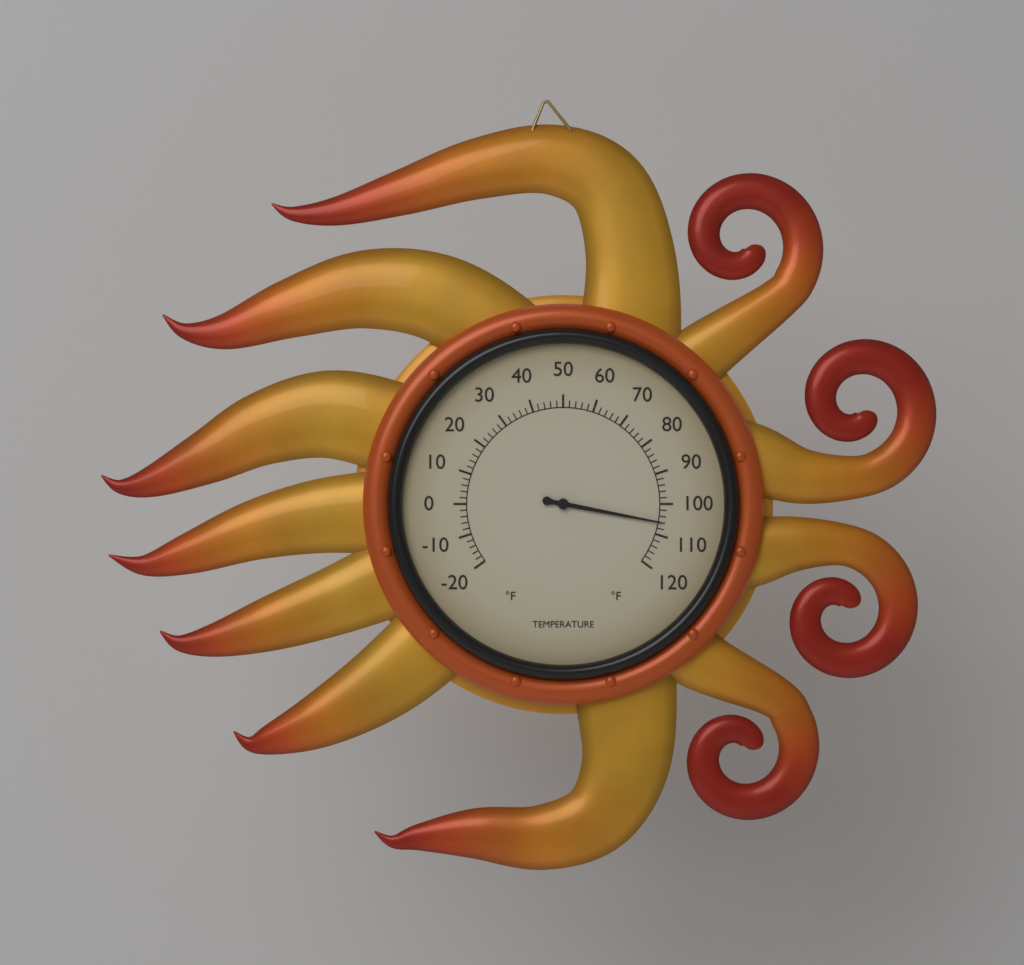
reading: 106 °F
